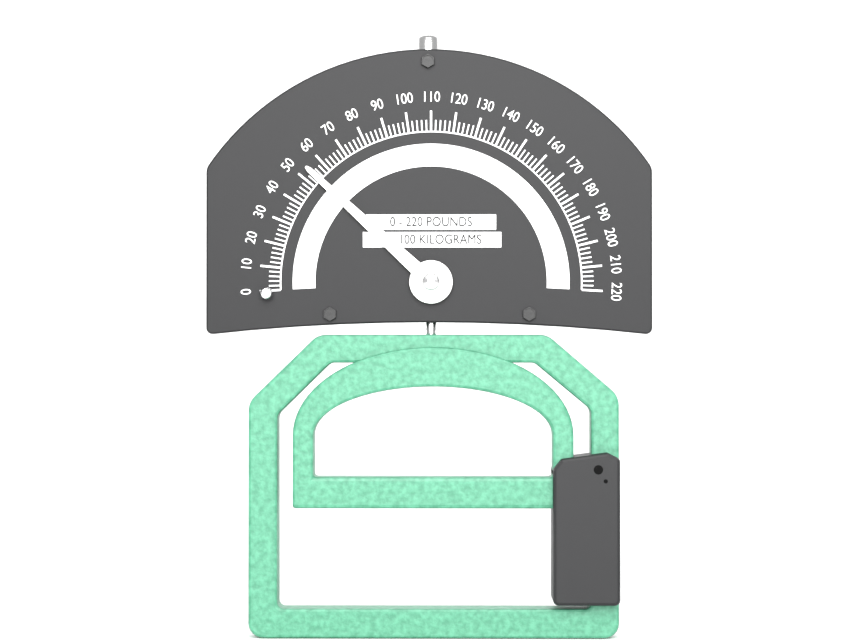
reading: 54 lb
